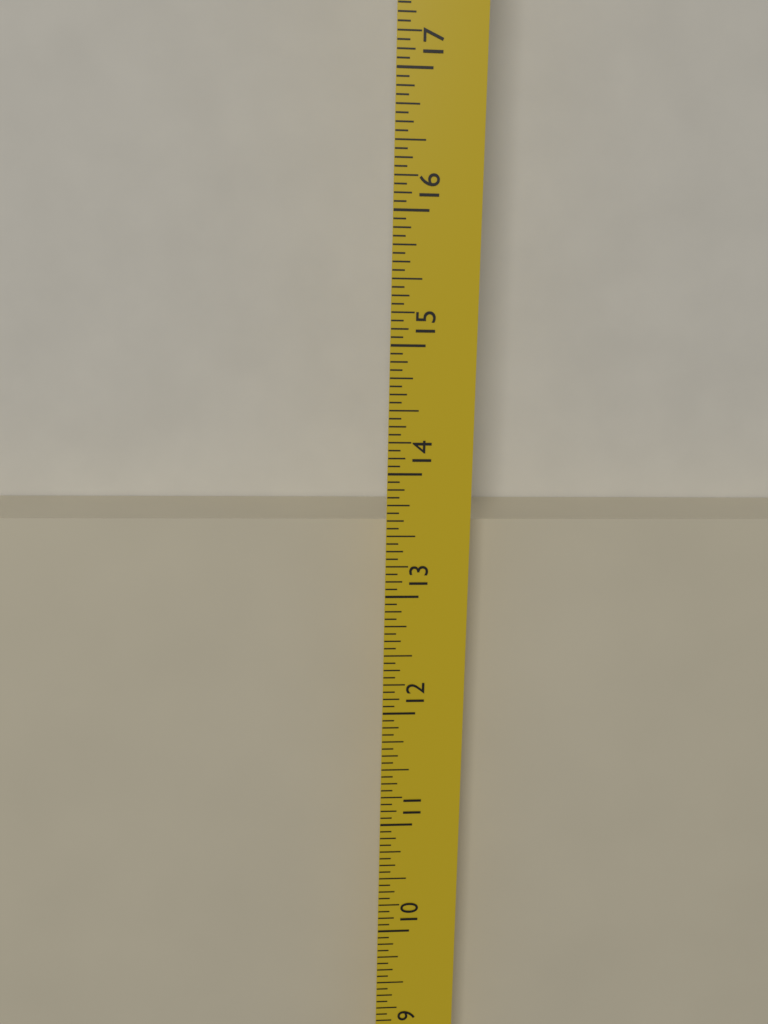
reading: 13.5000 in
